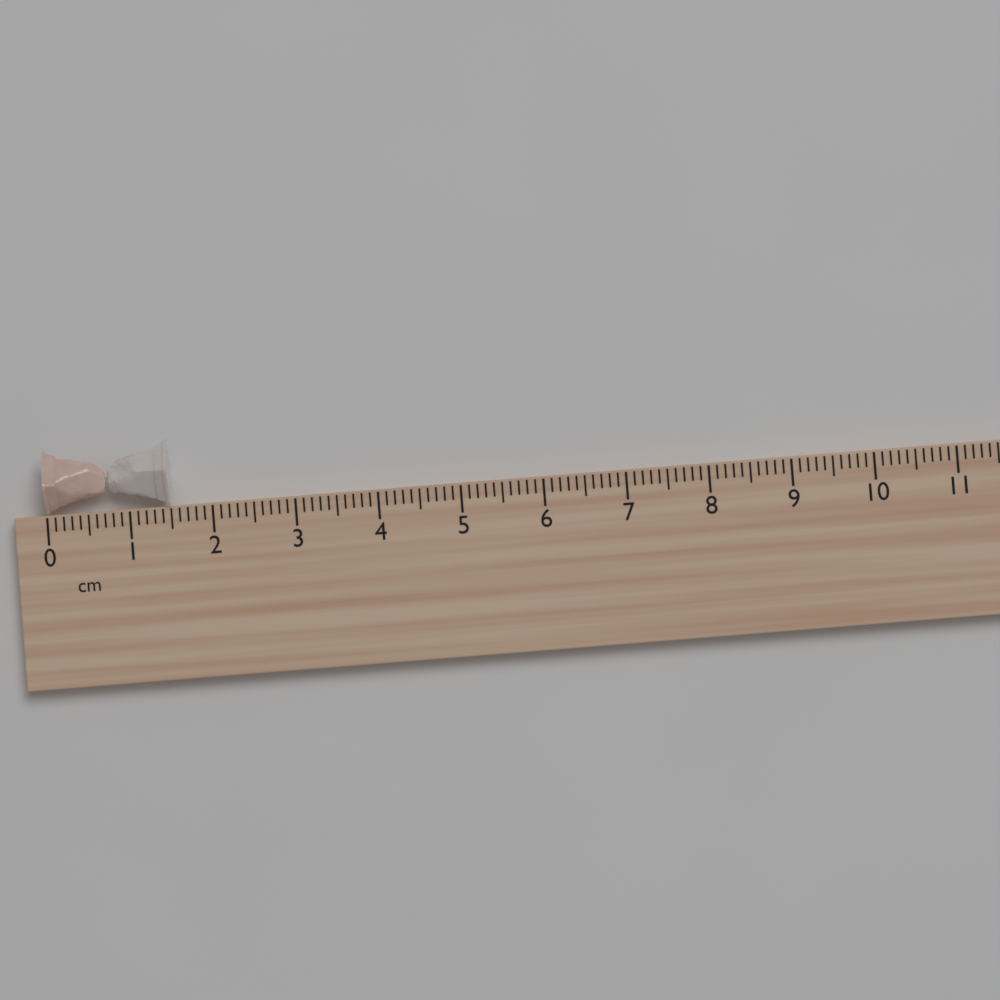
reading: 1.5 cm
